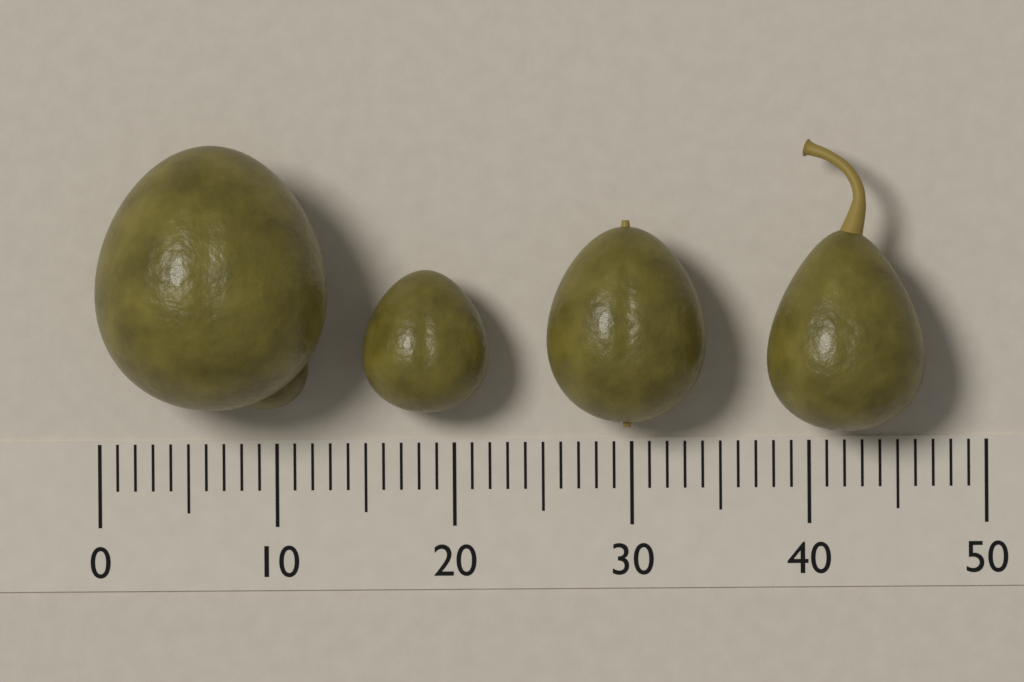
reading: 13 (no unit)
